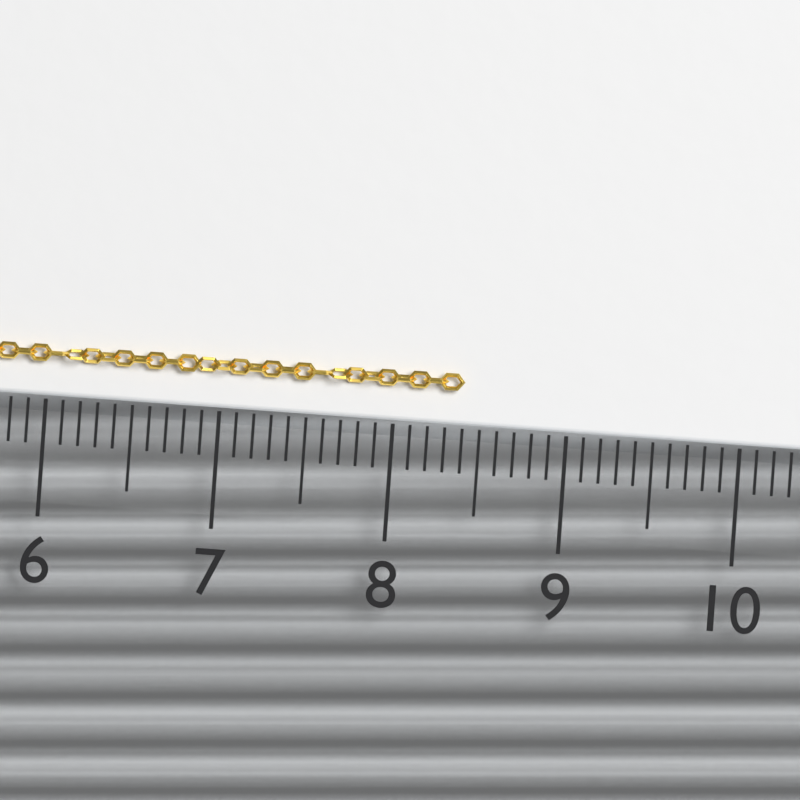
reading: 8.4 (no unit)
